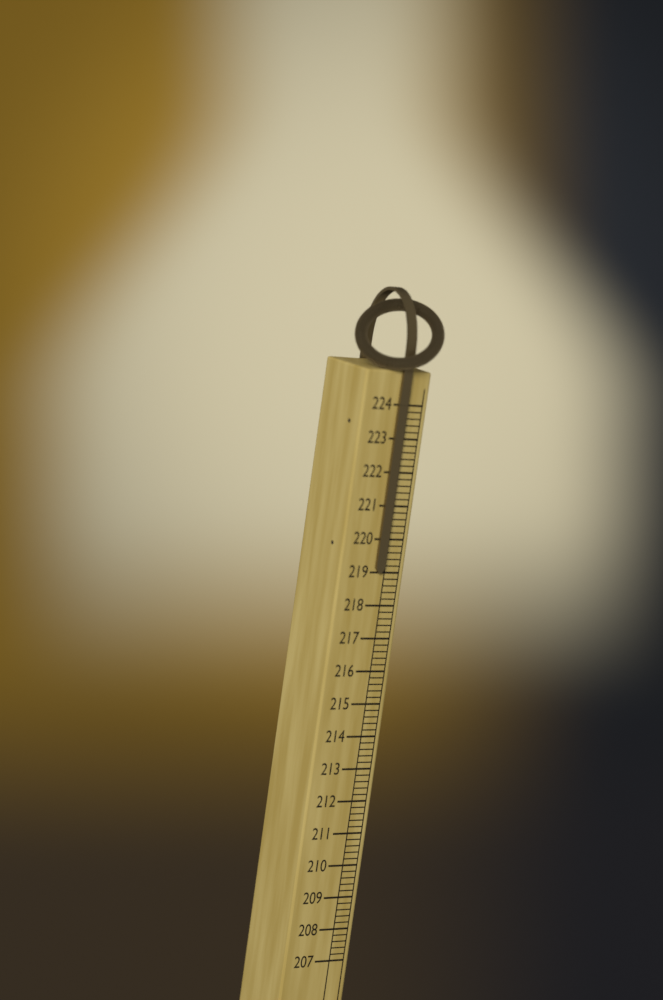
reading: 219.0 (no unit)
